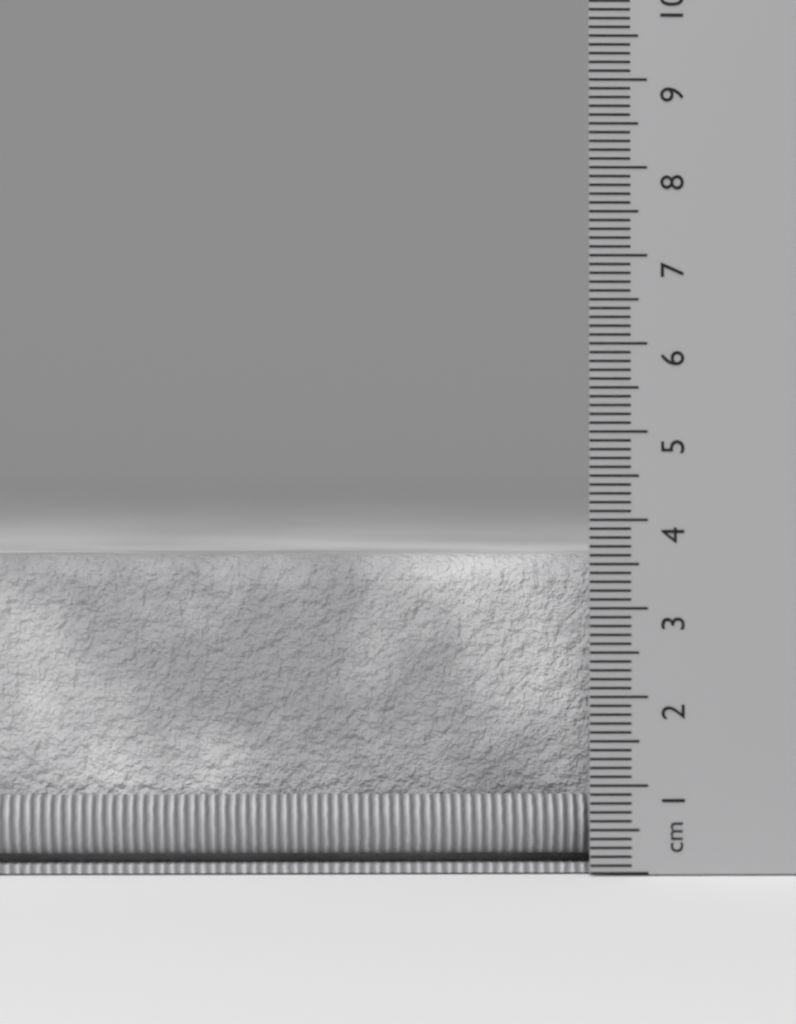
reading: 3.6 cm
